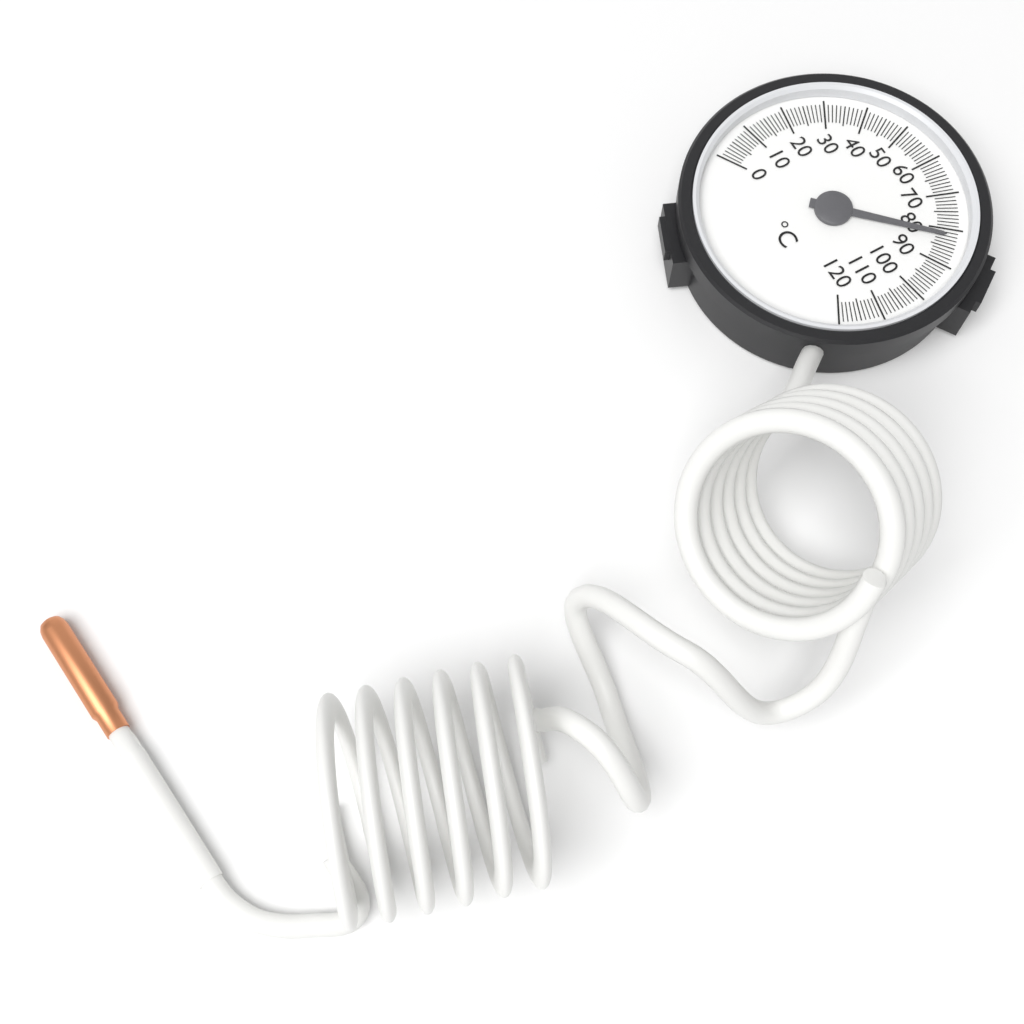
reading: 82 °C
